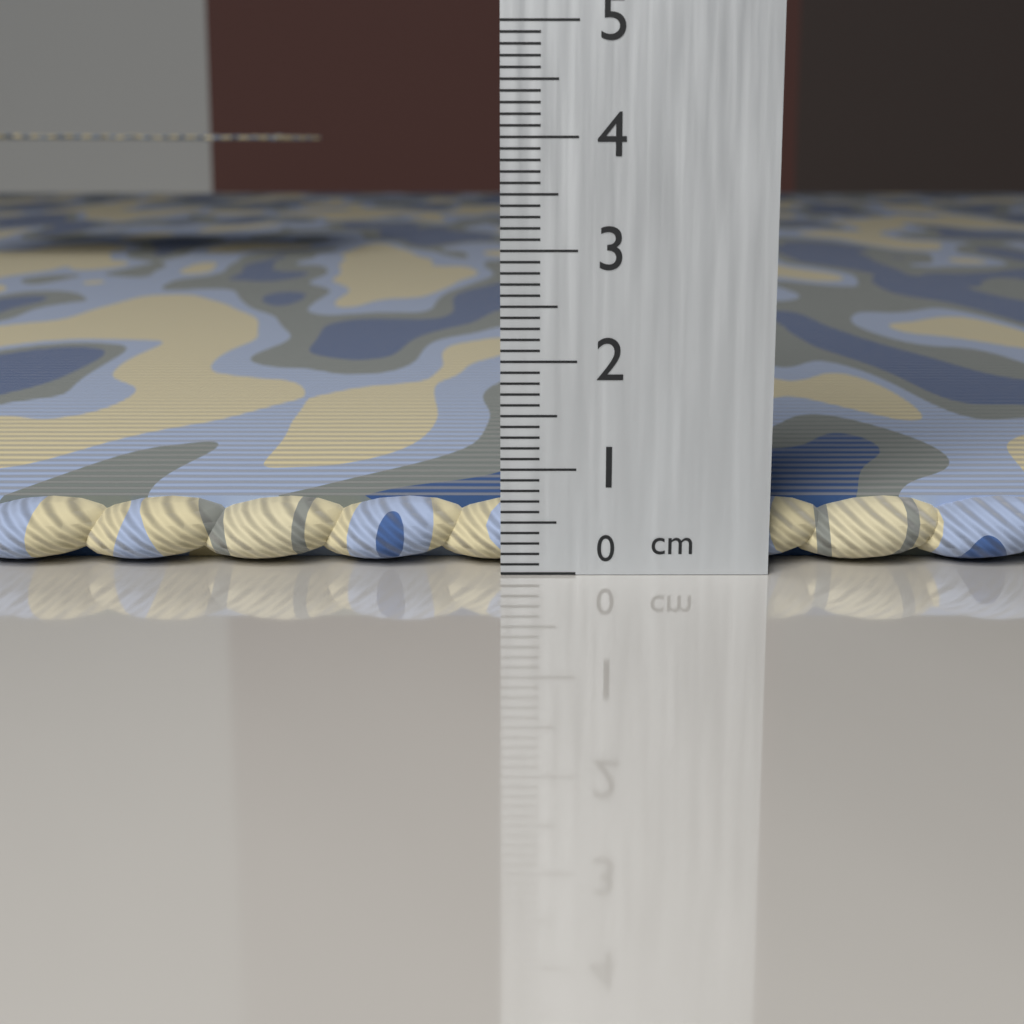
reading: 0.6 cm
